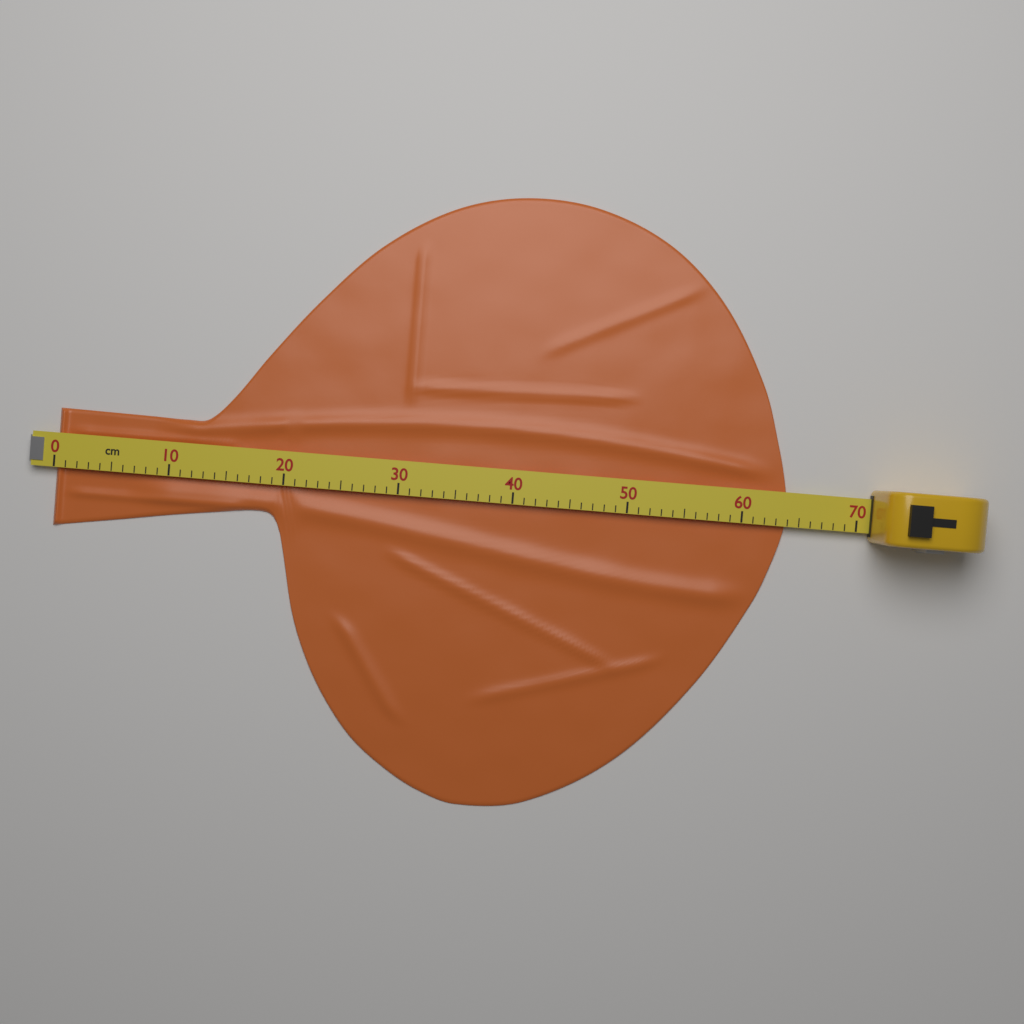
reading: 64 cm
